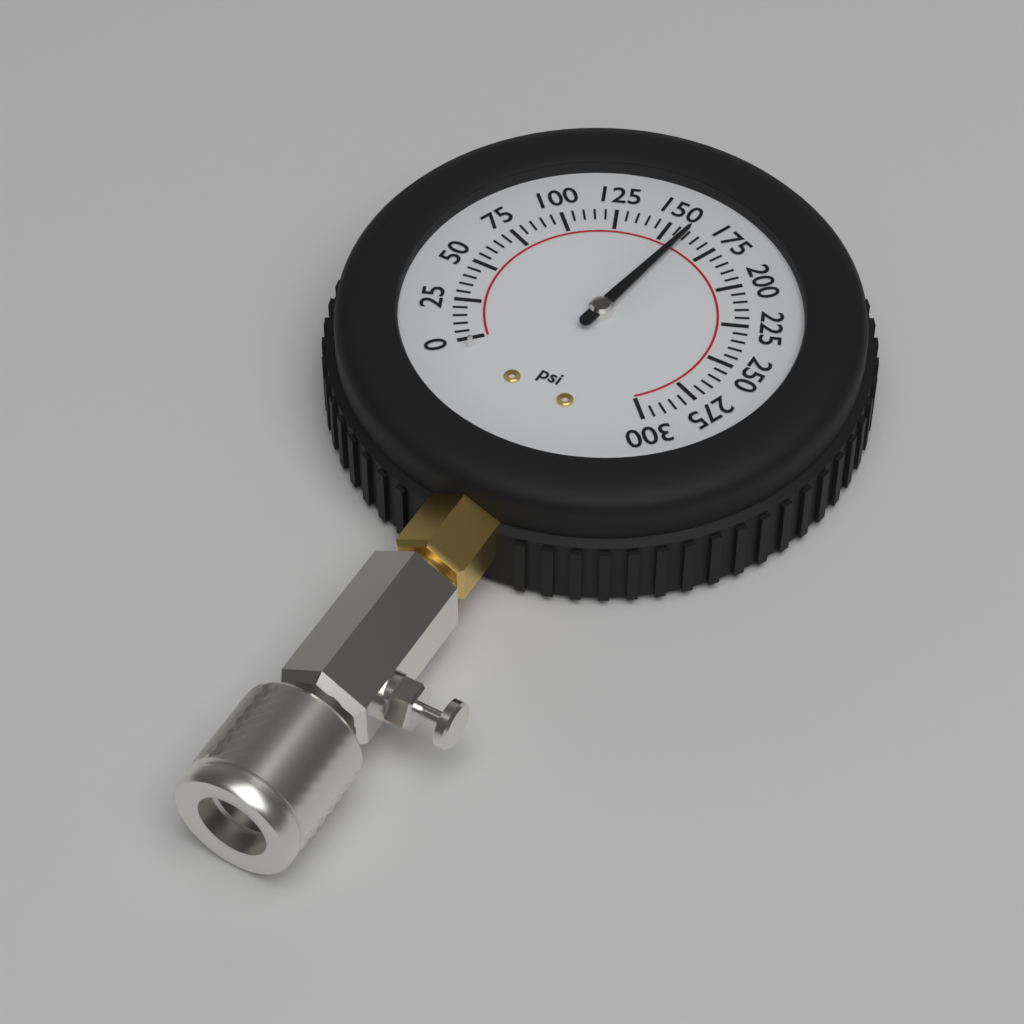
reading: 160 psi
